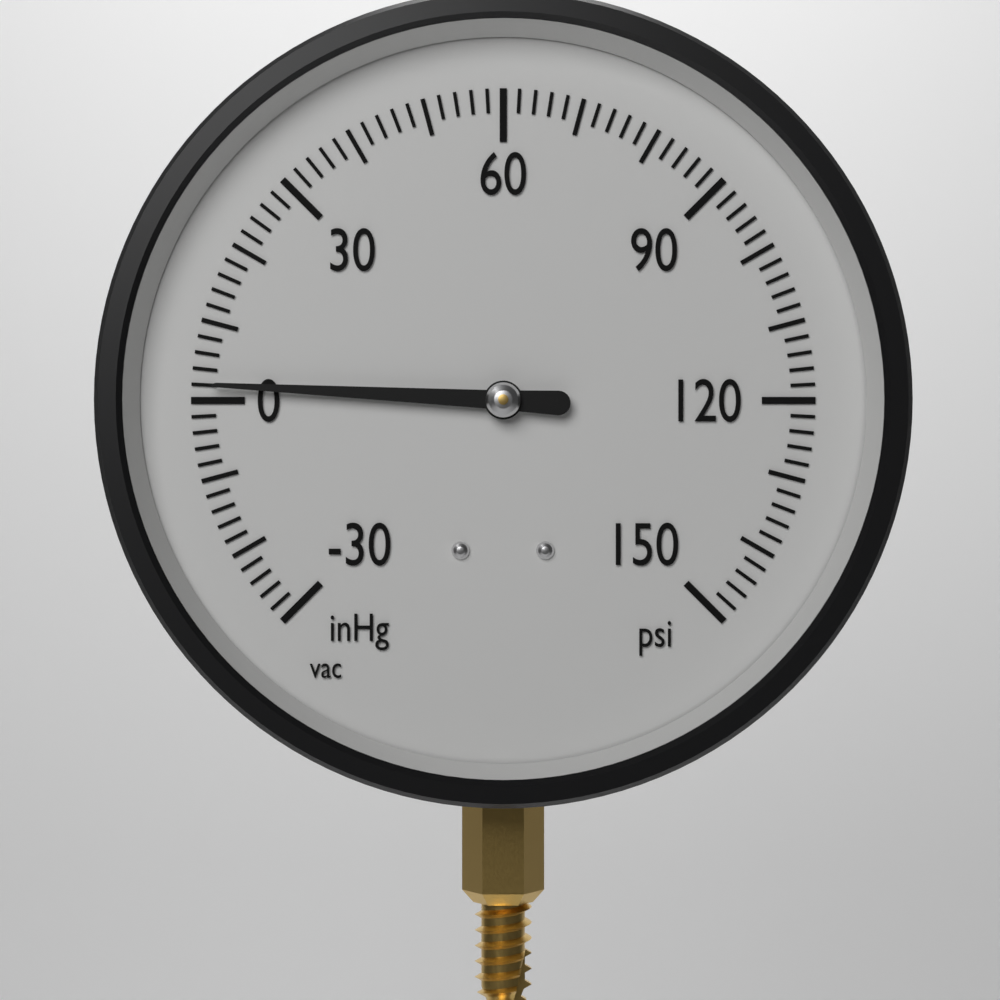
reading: 2 psi
